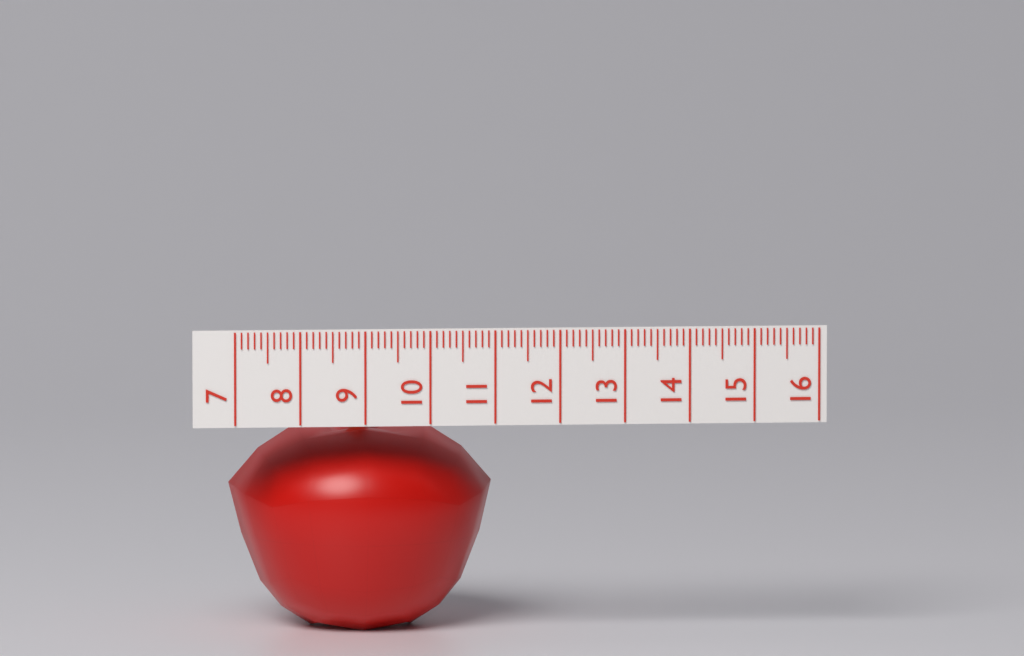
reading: 11.1 (no unit)
